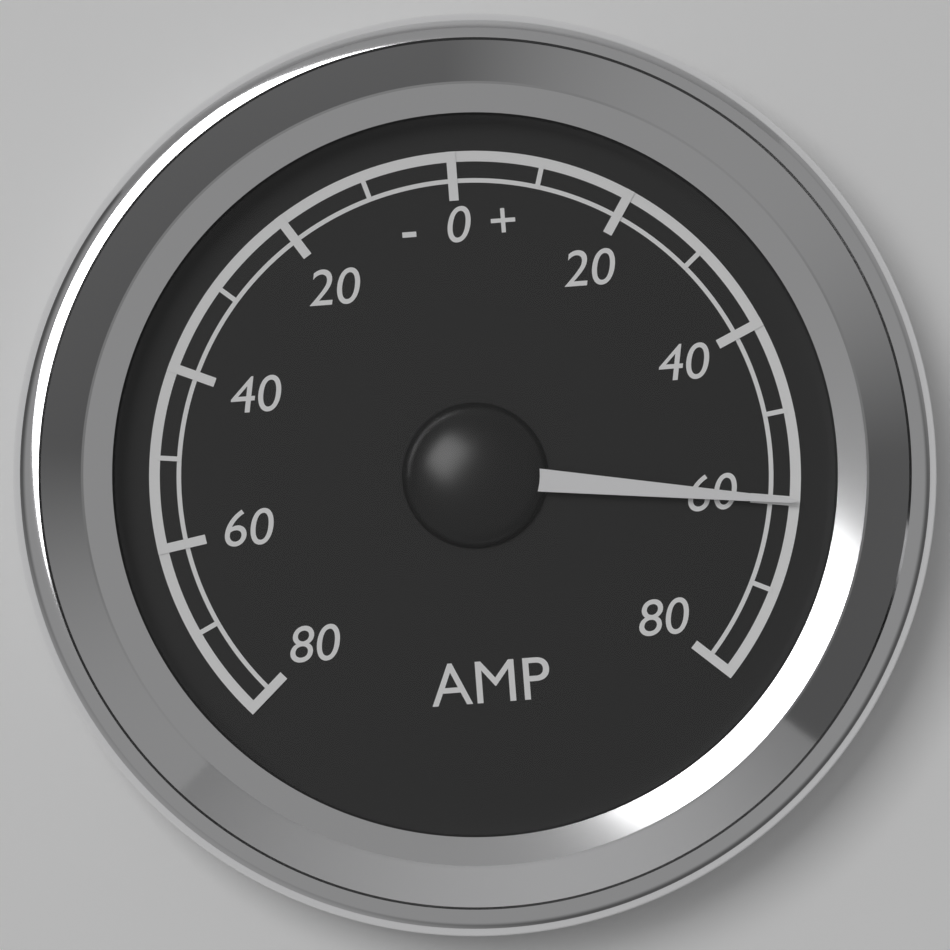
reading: 60 A
